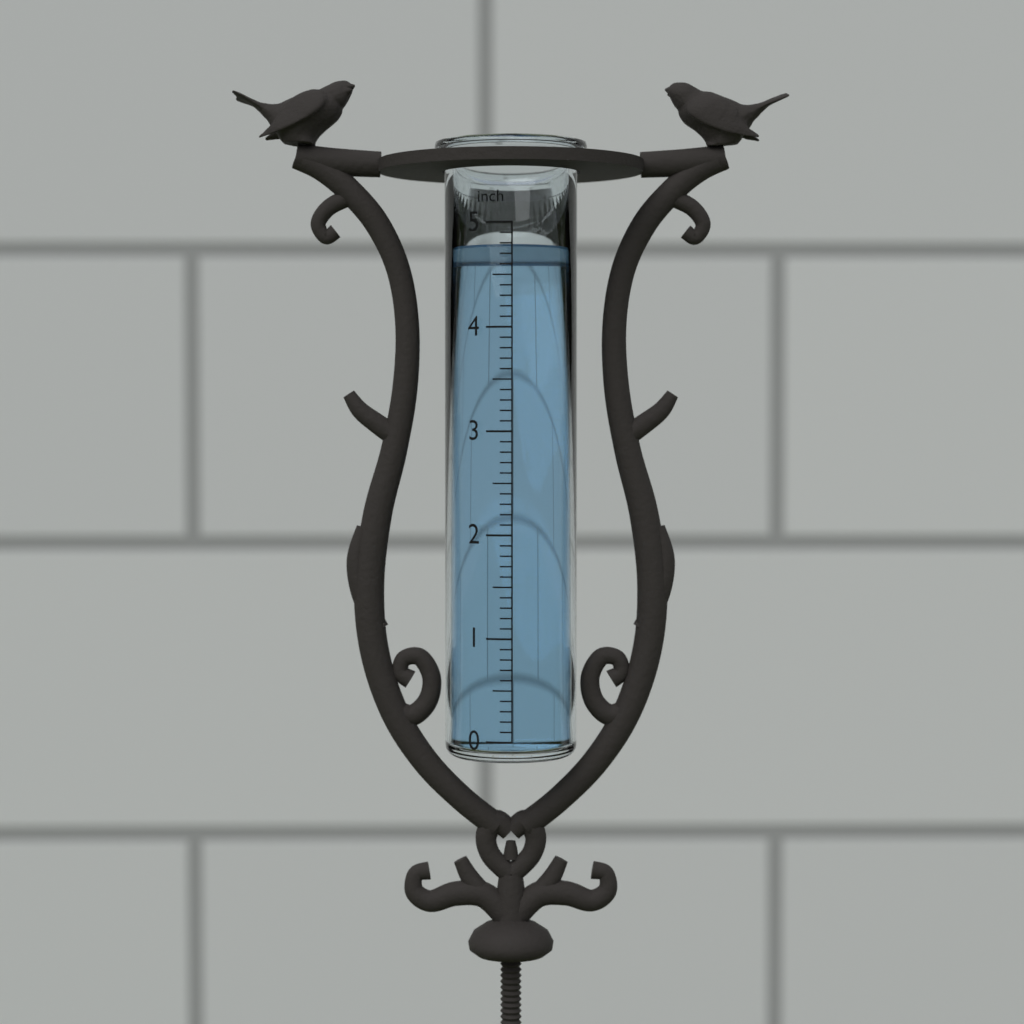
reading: 4.8 inch
